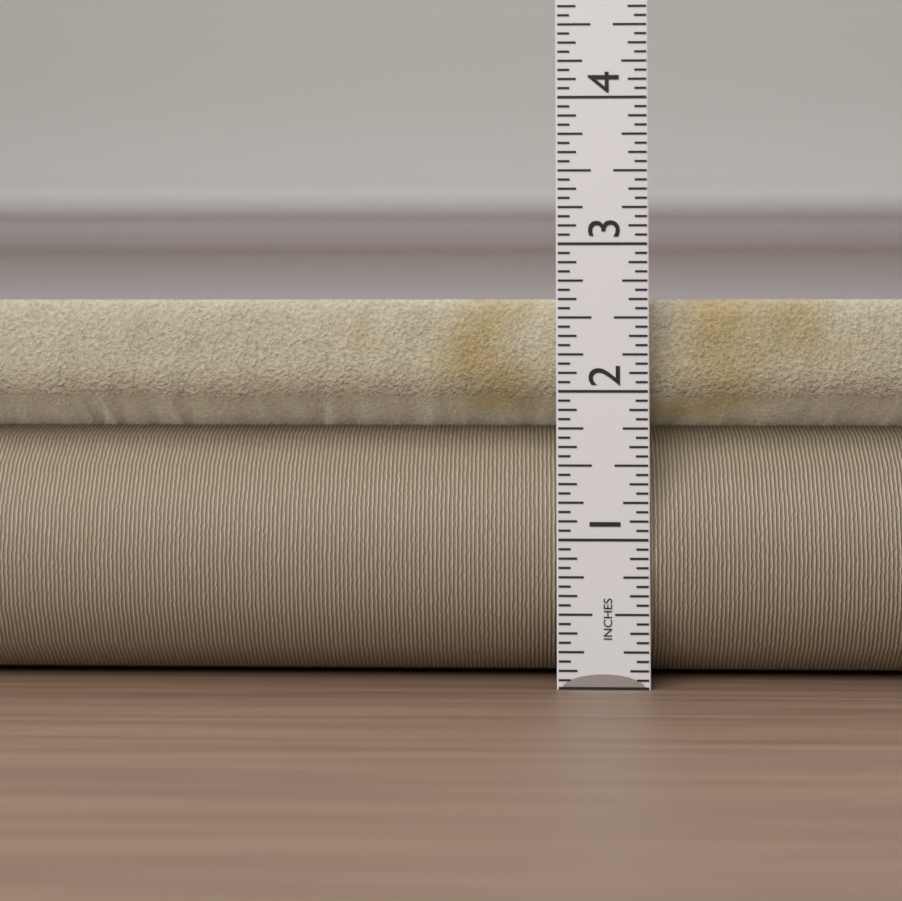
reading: 2.6250 in
